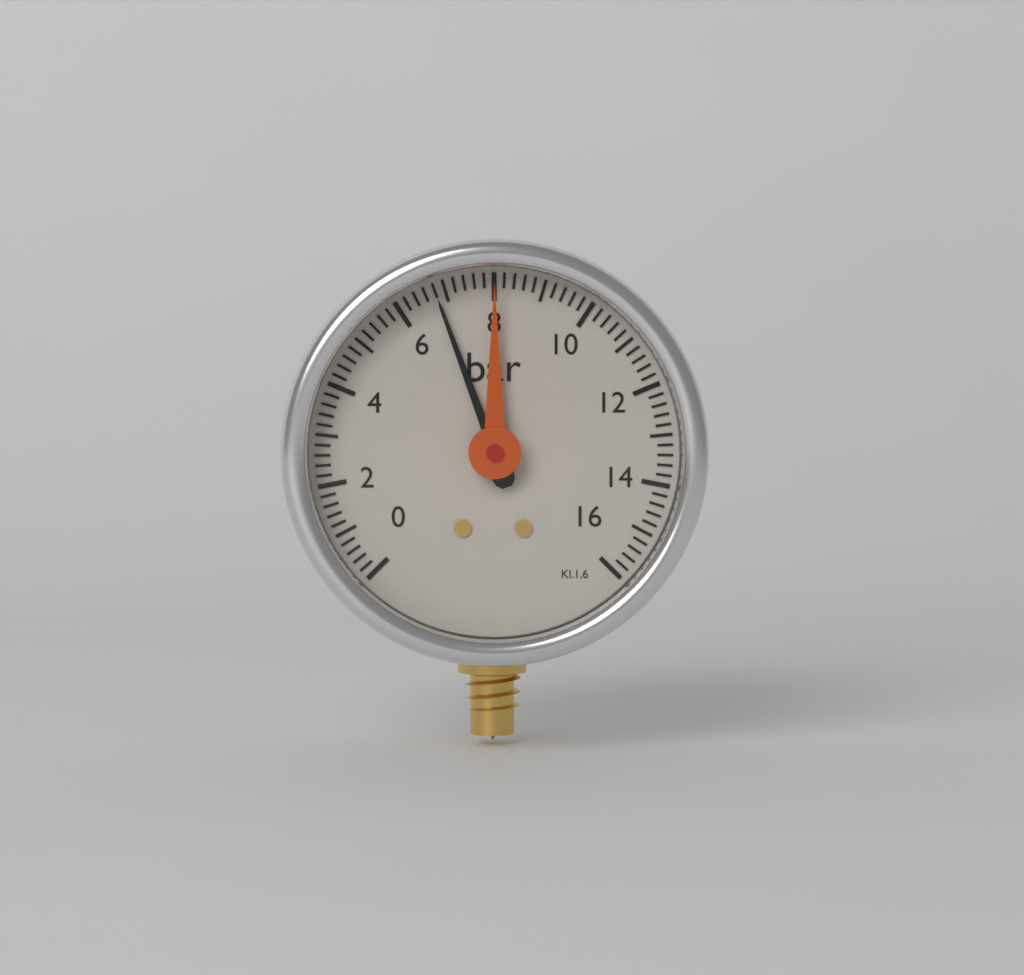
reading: 6.8 bar
